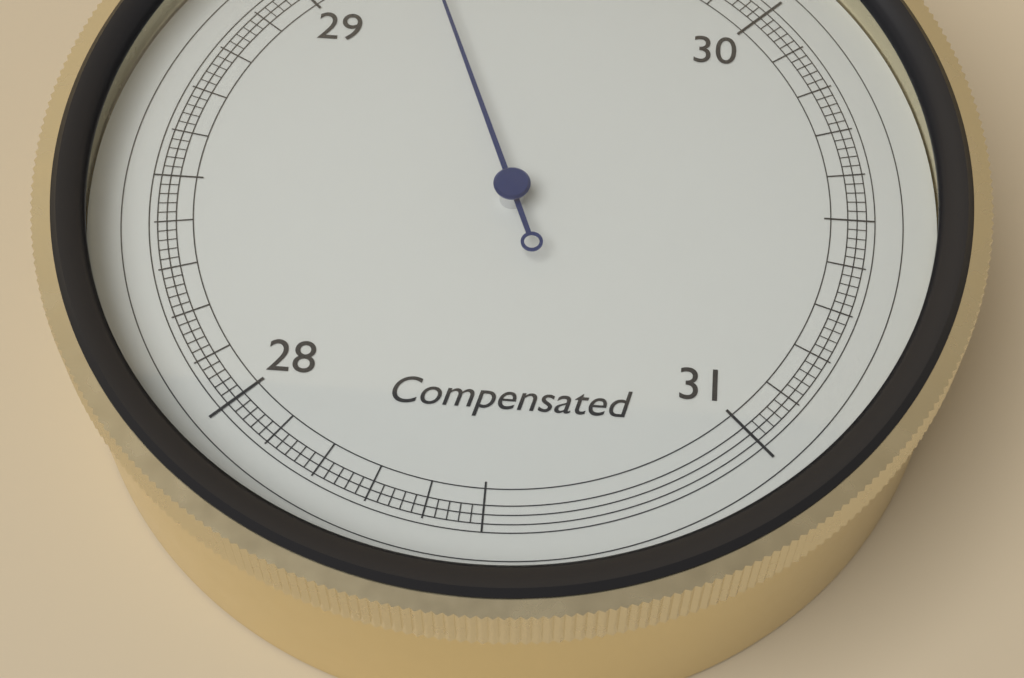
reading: 29.26 inHg
